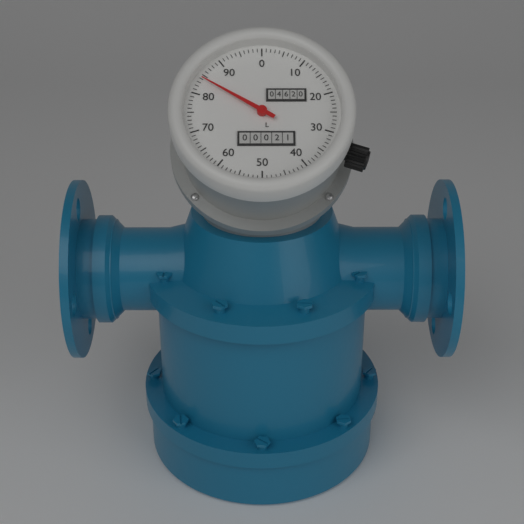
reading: 84 L
